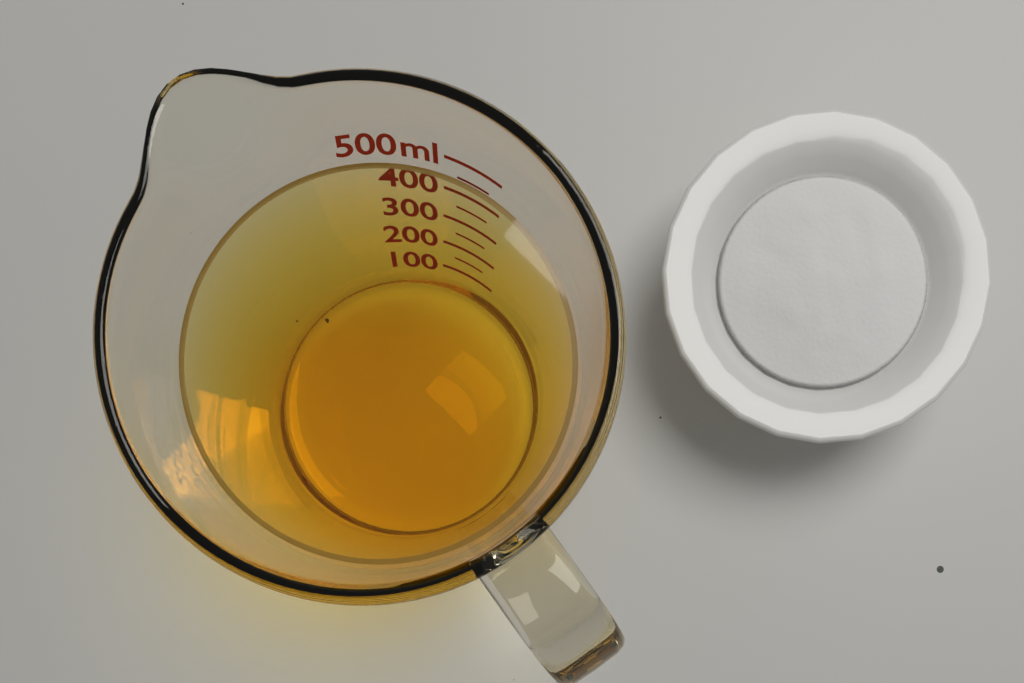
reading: 450 ml
